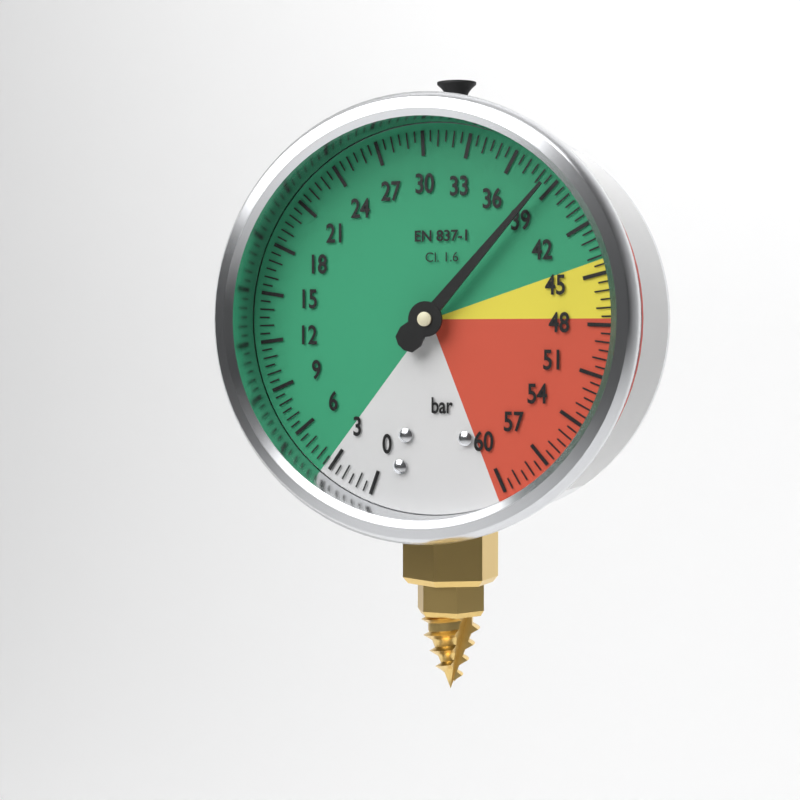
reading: 38.5 bar
